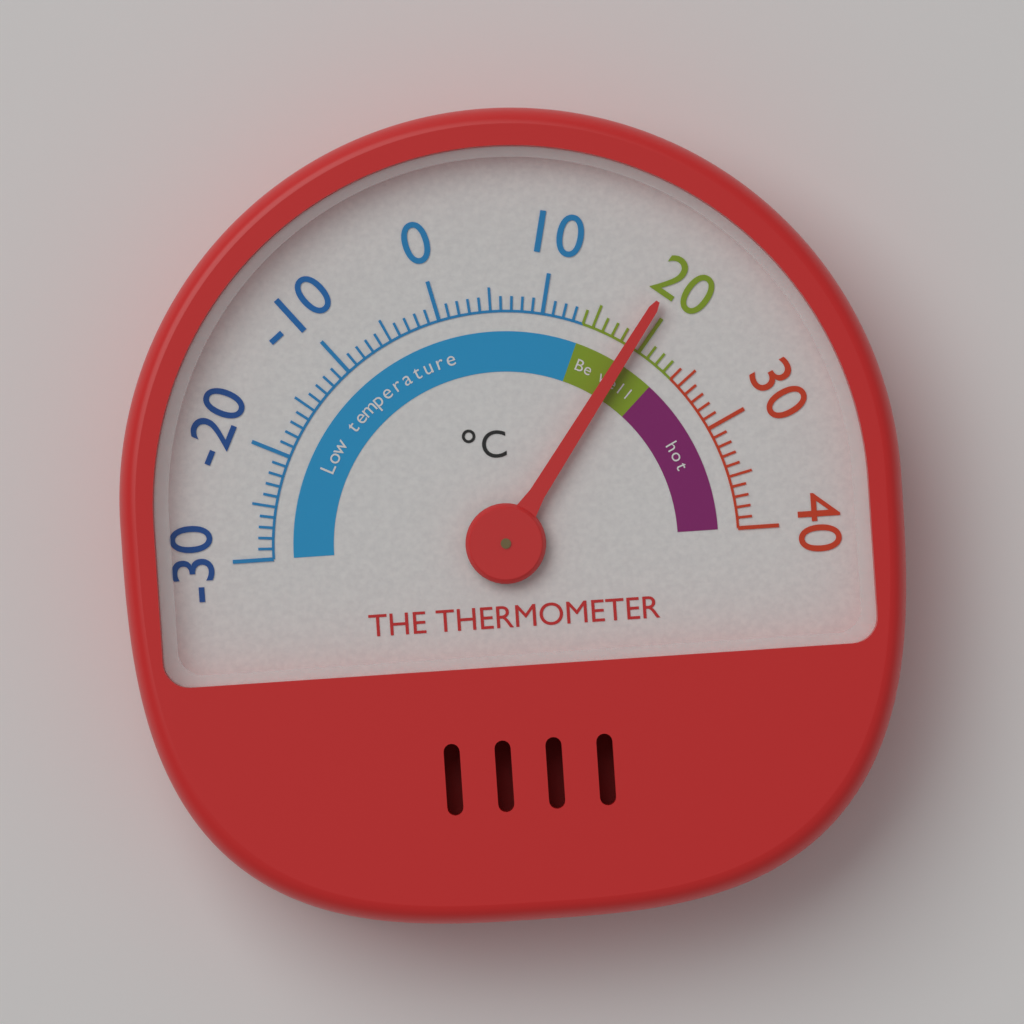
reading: 19 °C
